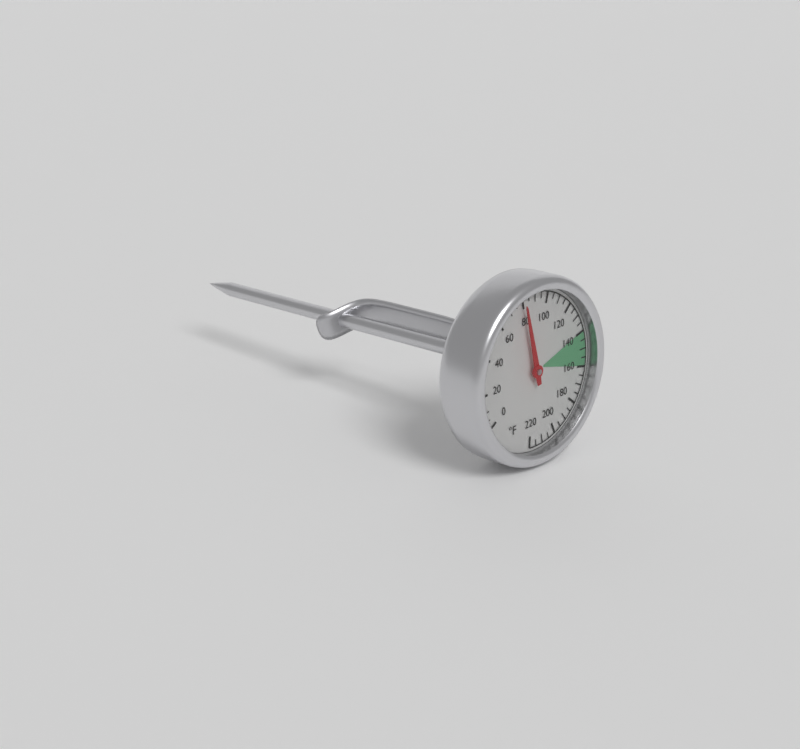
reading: 80 °F
